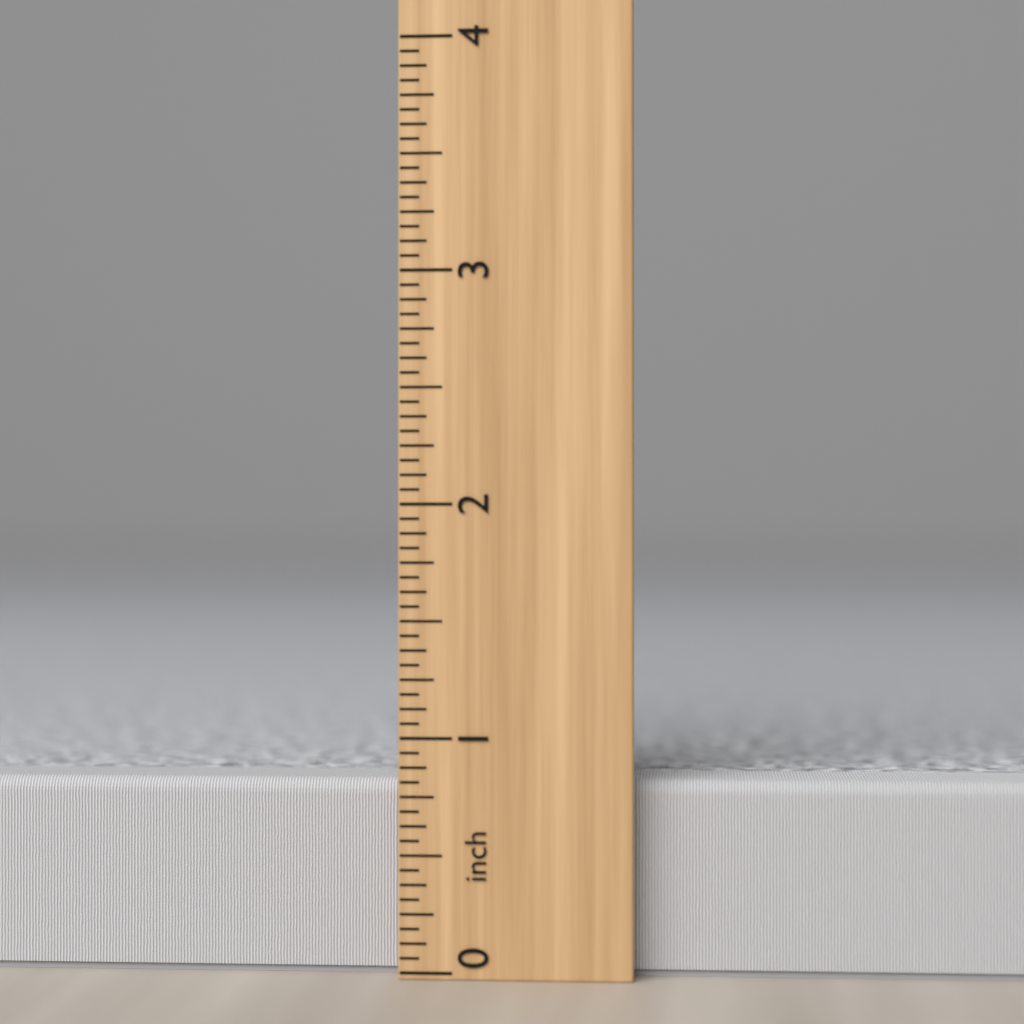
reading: 0.8125 inch
